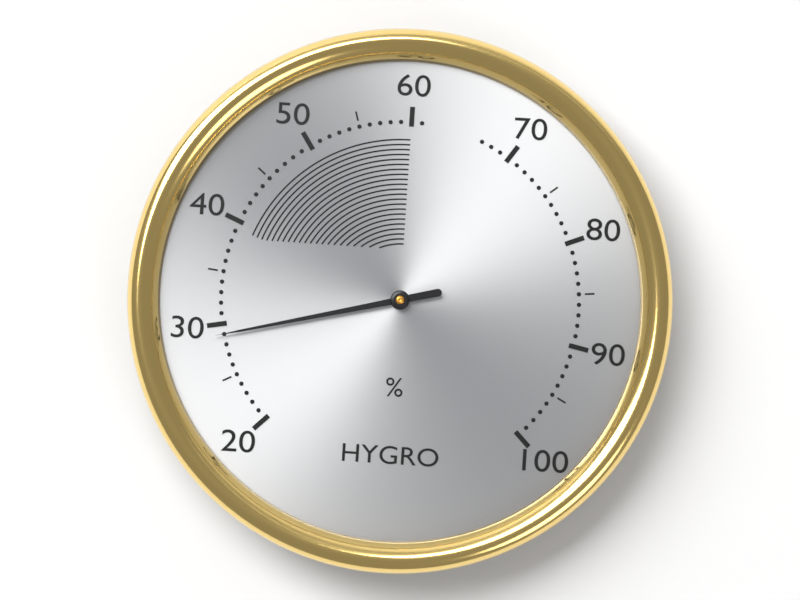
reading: 29 %
